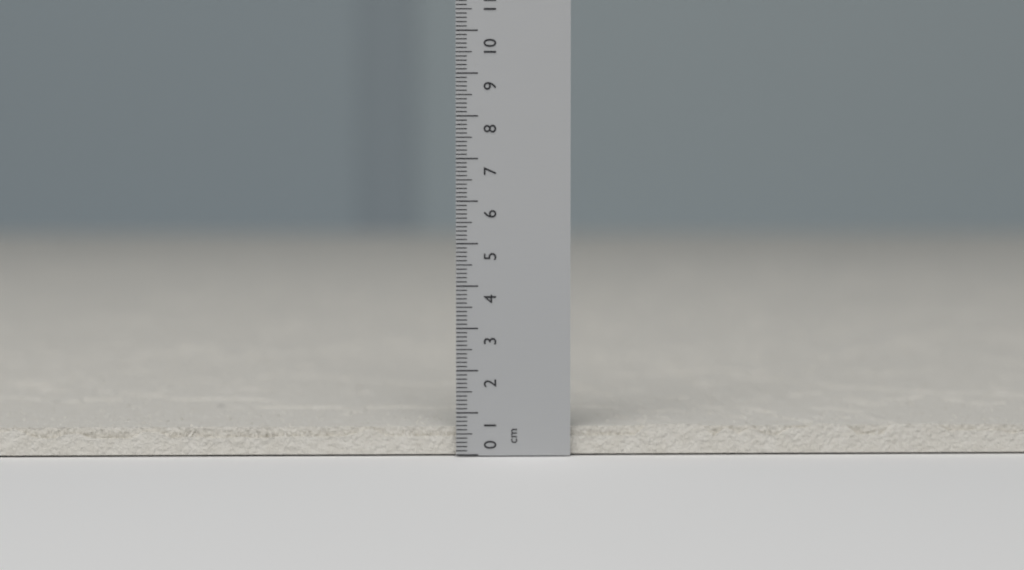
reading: 0.7 cm
